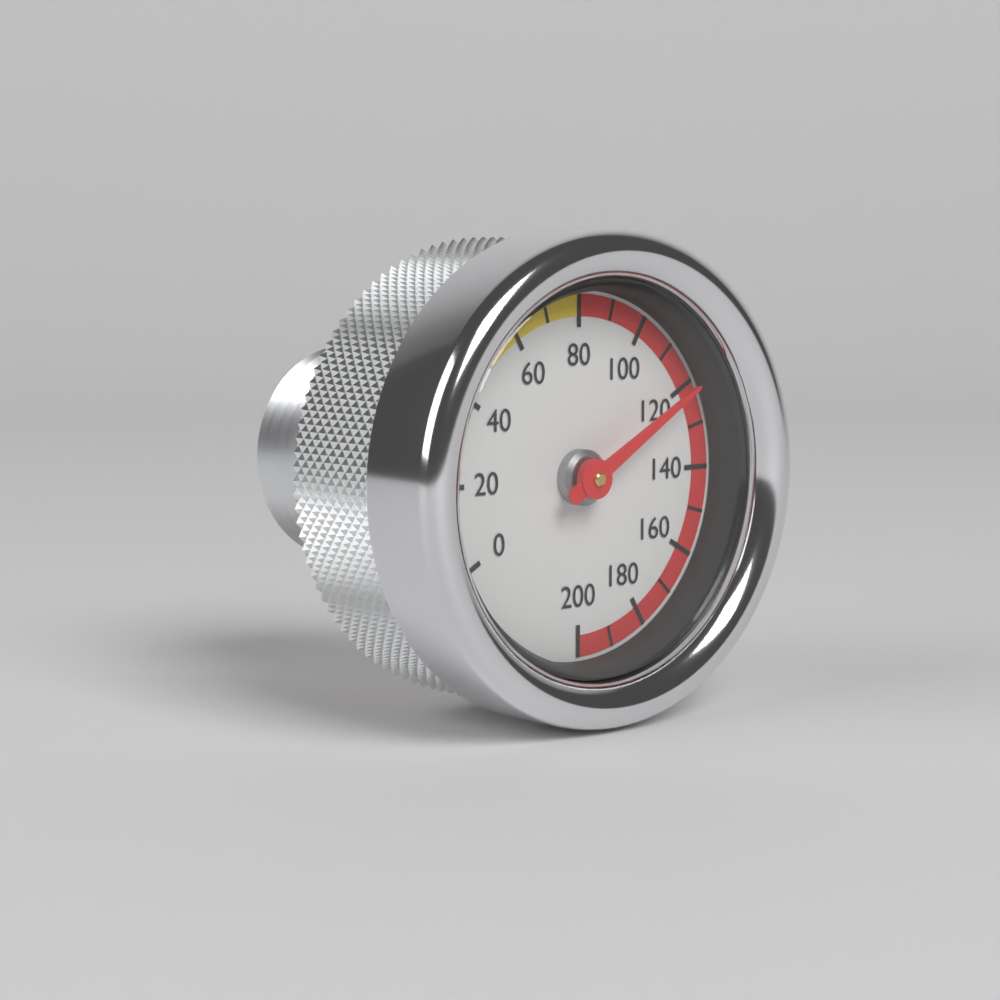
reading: 120 (no unit)
